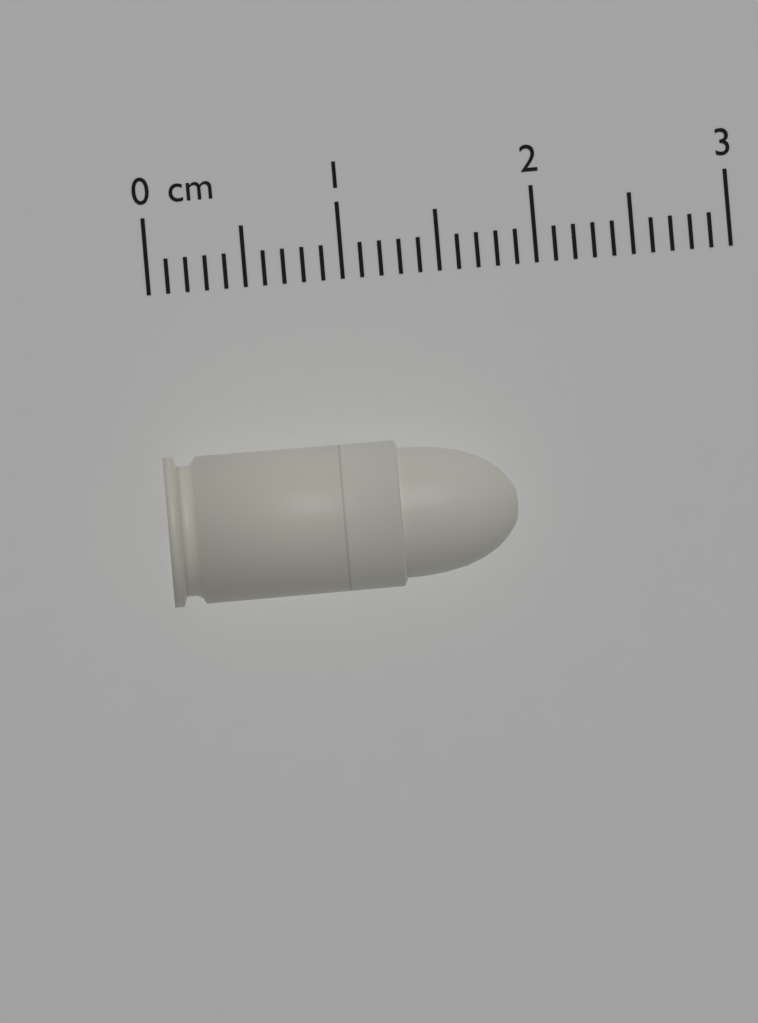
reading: 1.8 cm
